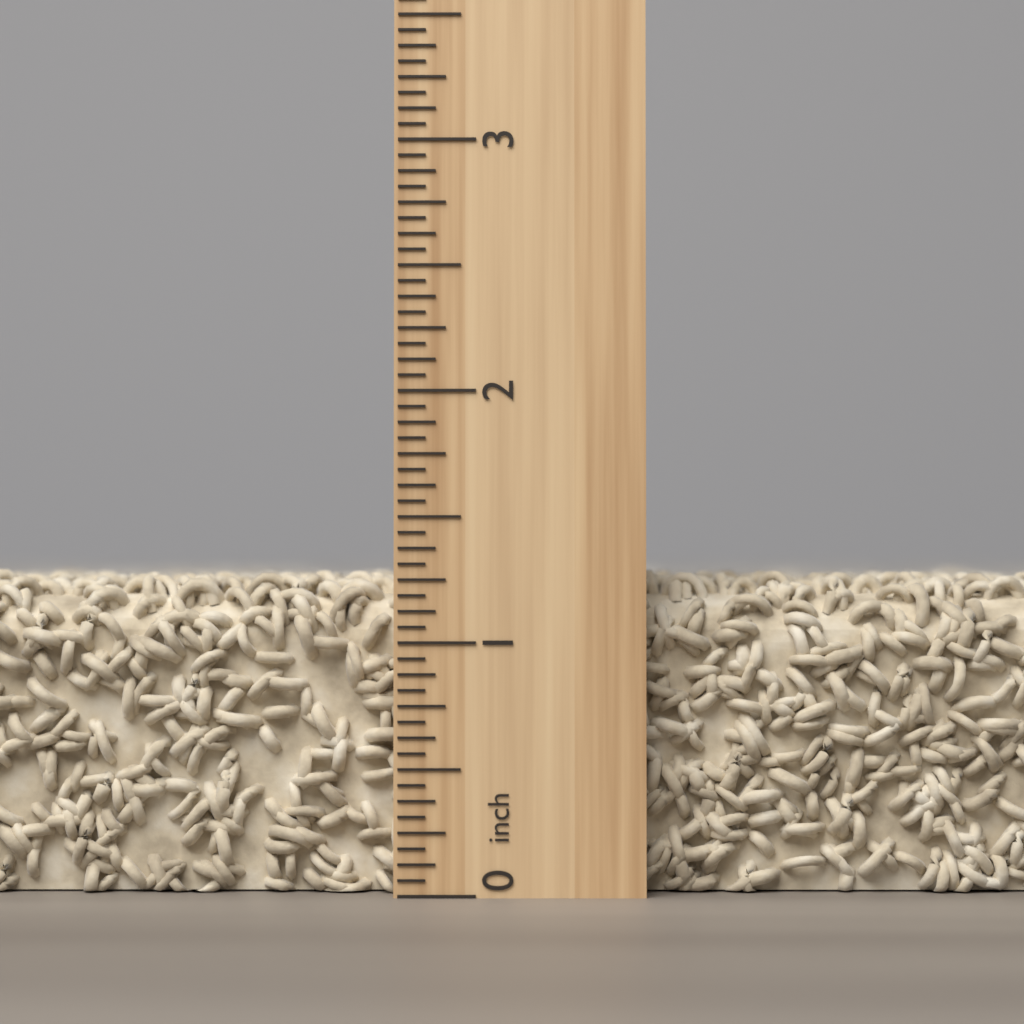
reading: 1.3125 inch
